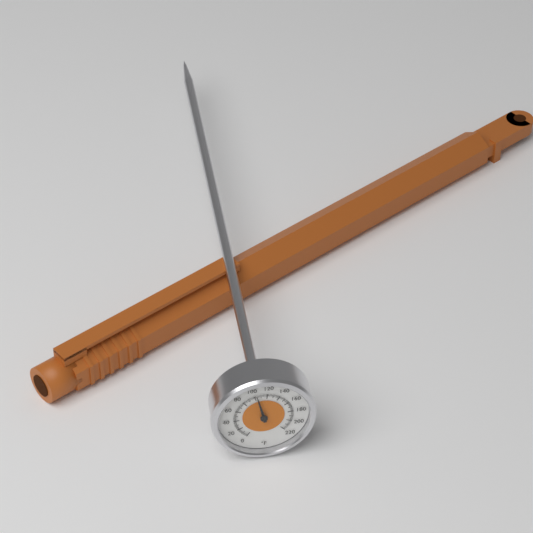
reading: 104 °F
